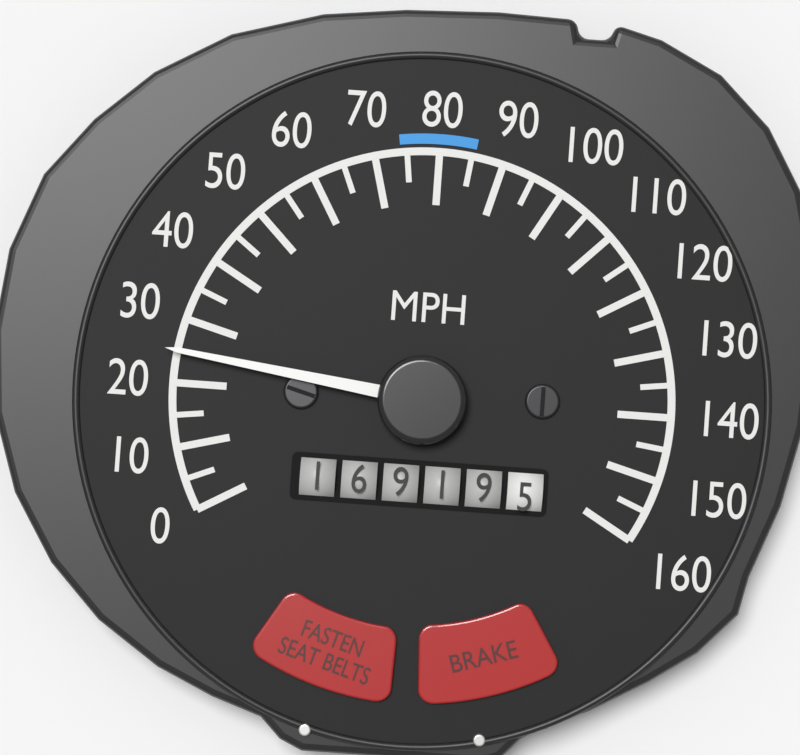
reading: 25 MPH
